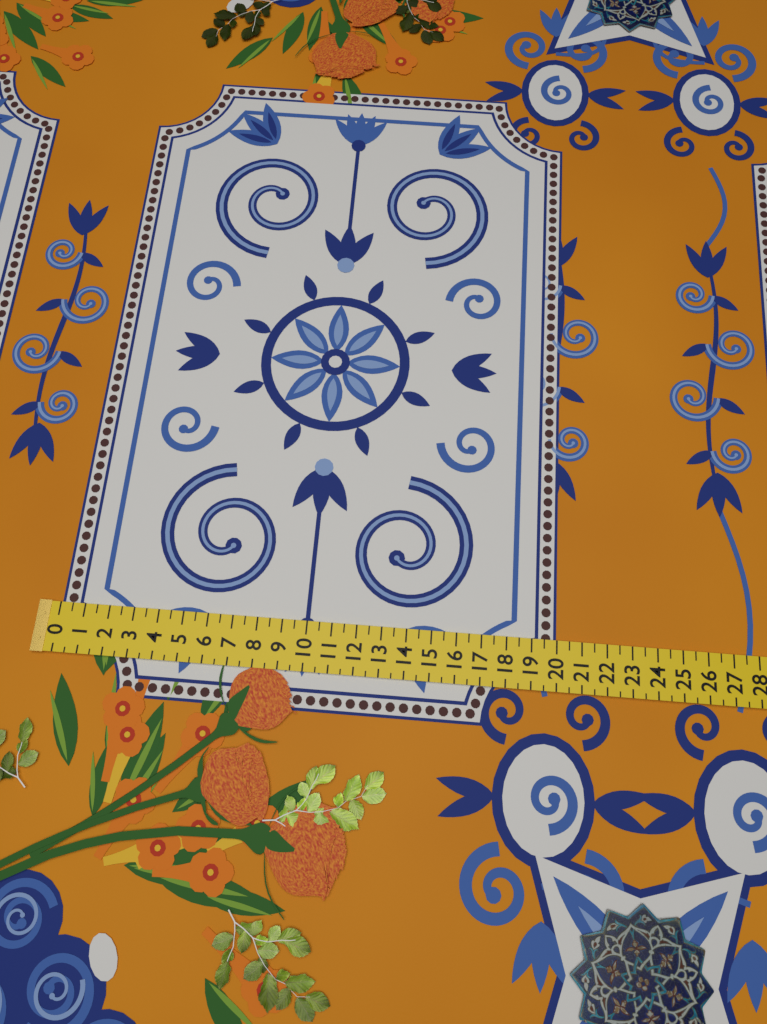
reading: 20.0 (no unit)
